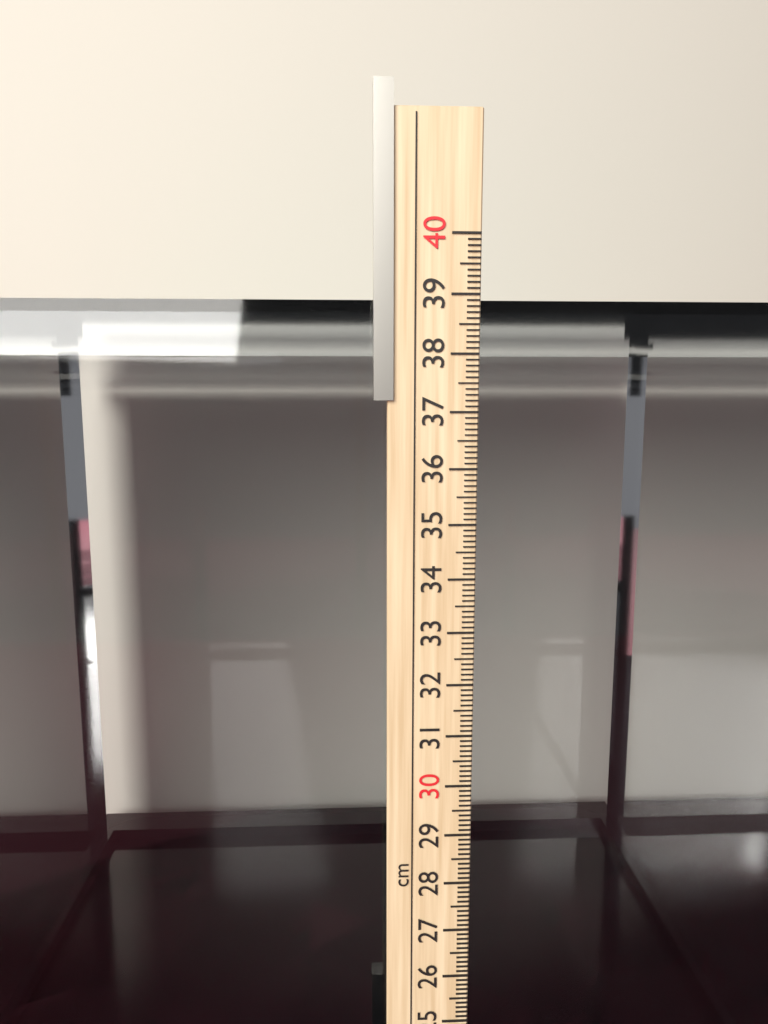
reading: 39.0 cm
